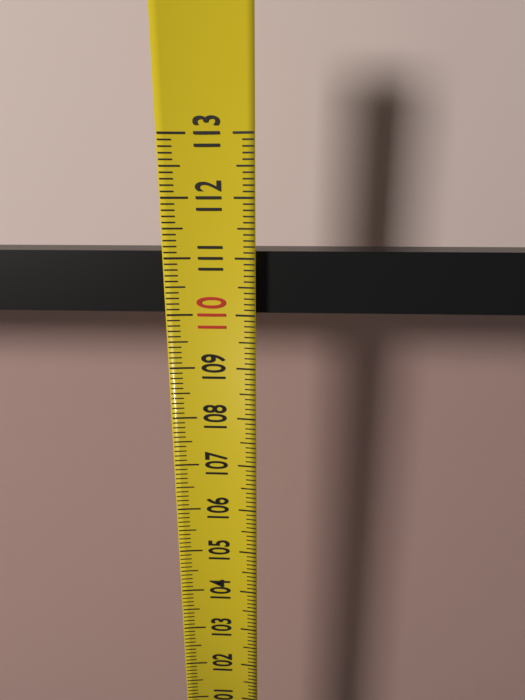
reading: 111.1 (no unit)
